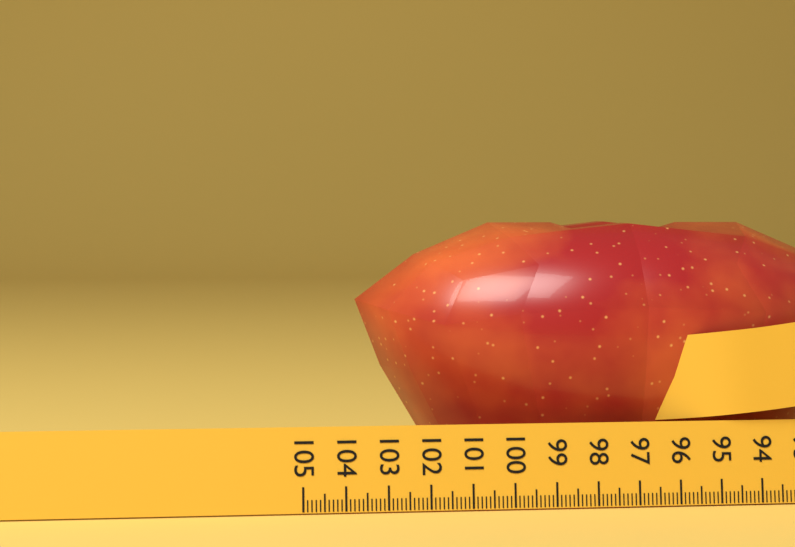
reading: 103.5 (no unit)
